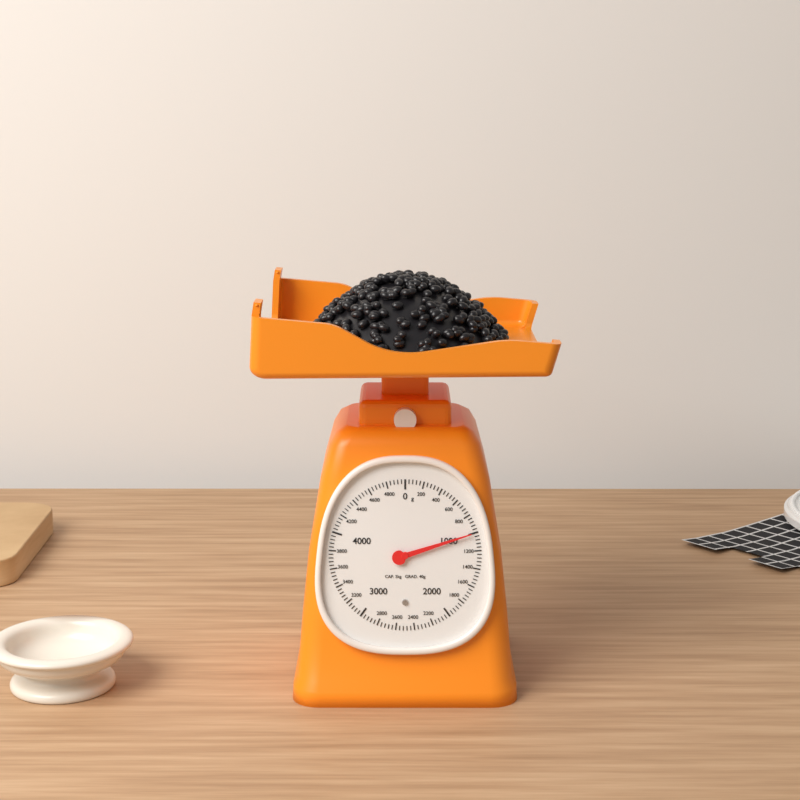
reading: 1000 g
